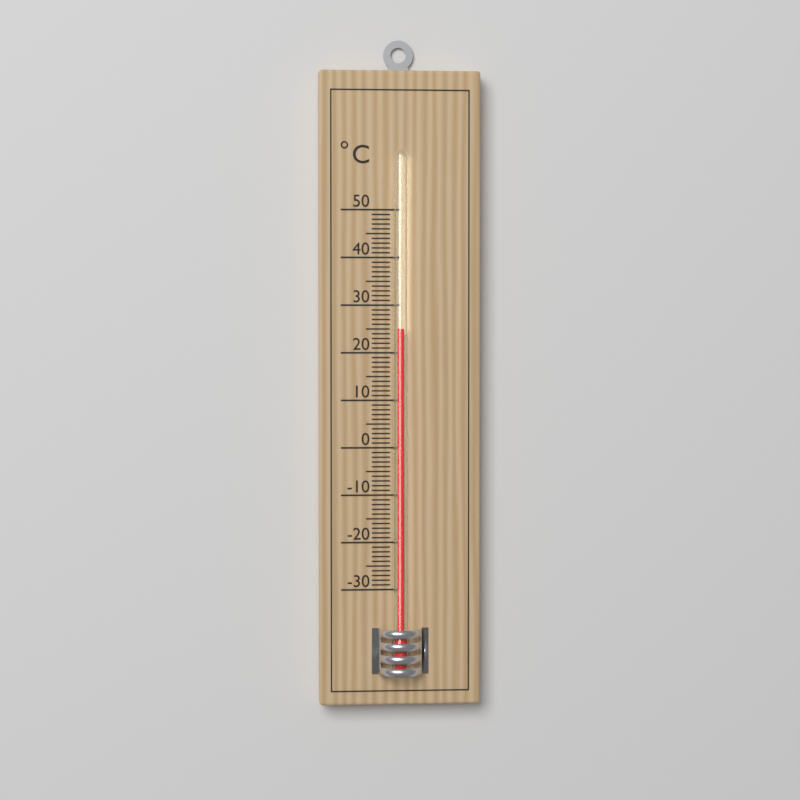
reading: 25 °C
